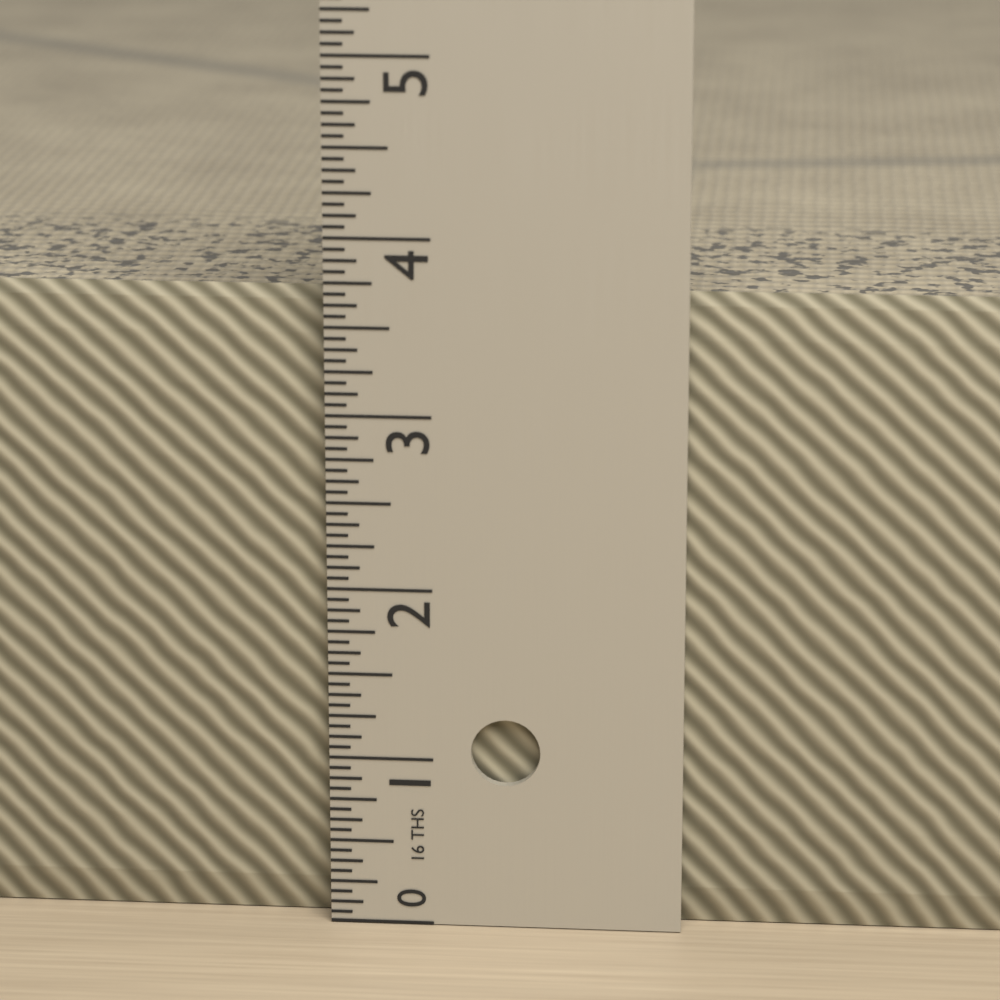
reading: 3.6875 in
